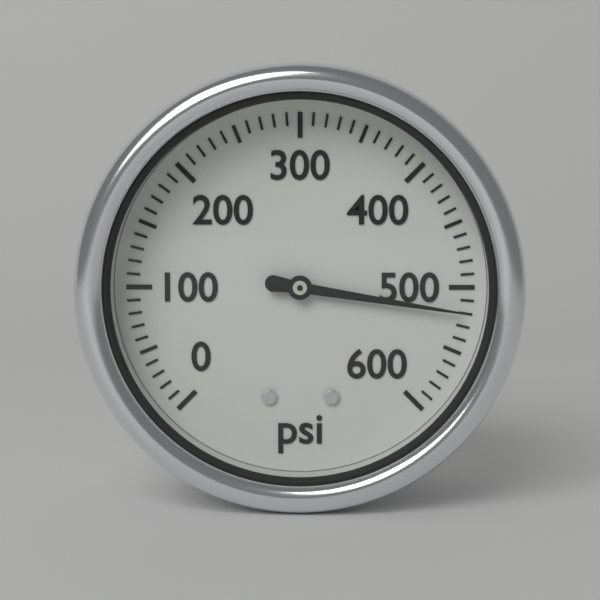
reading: 520 psi
